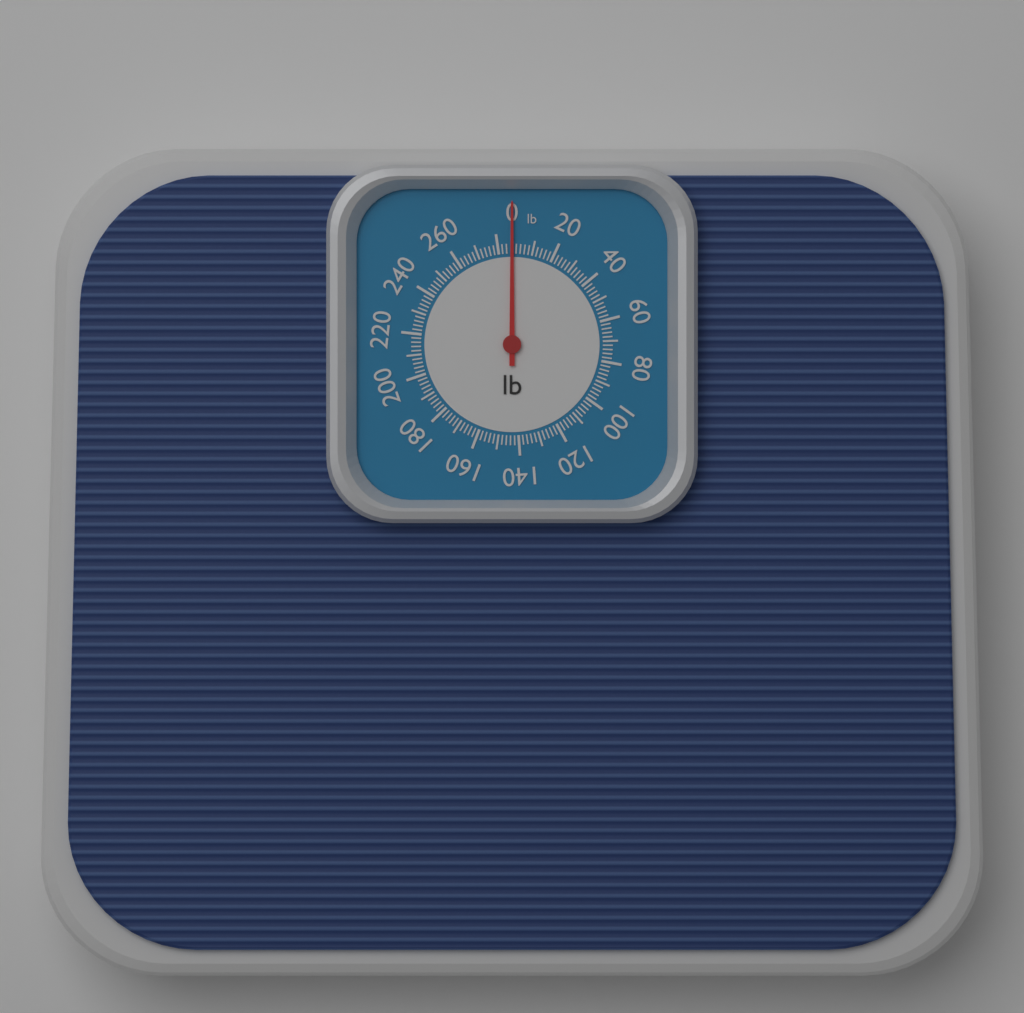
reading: 0 lb
